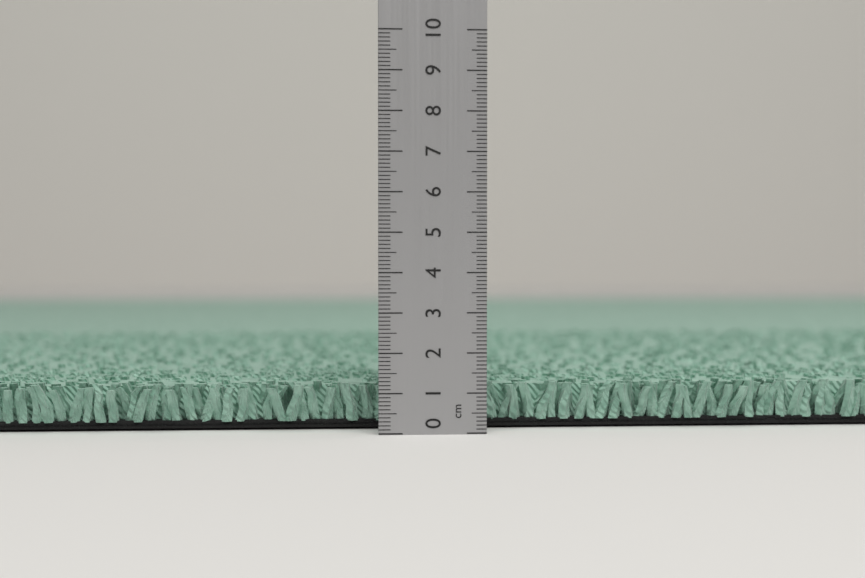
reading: 1.2 cm
